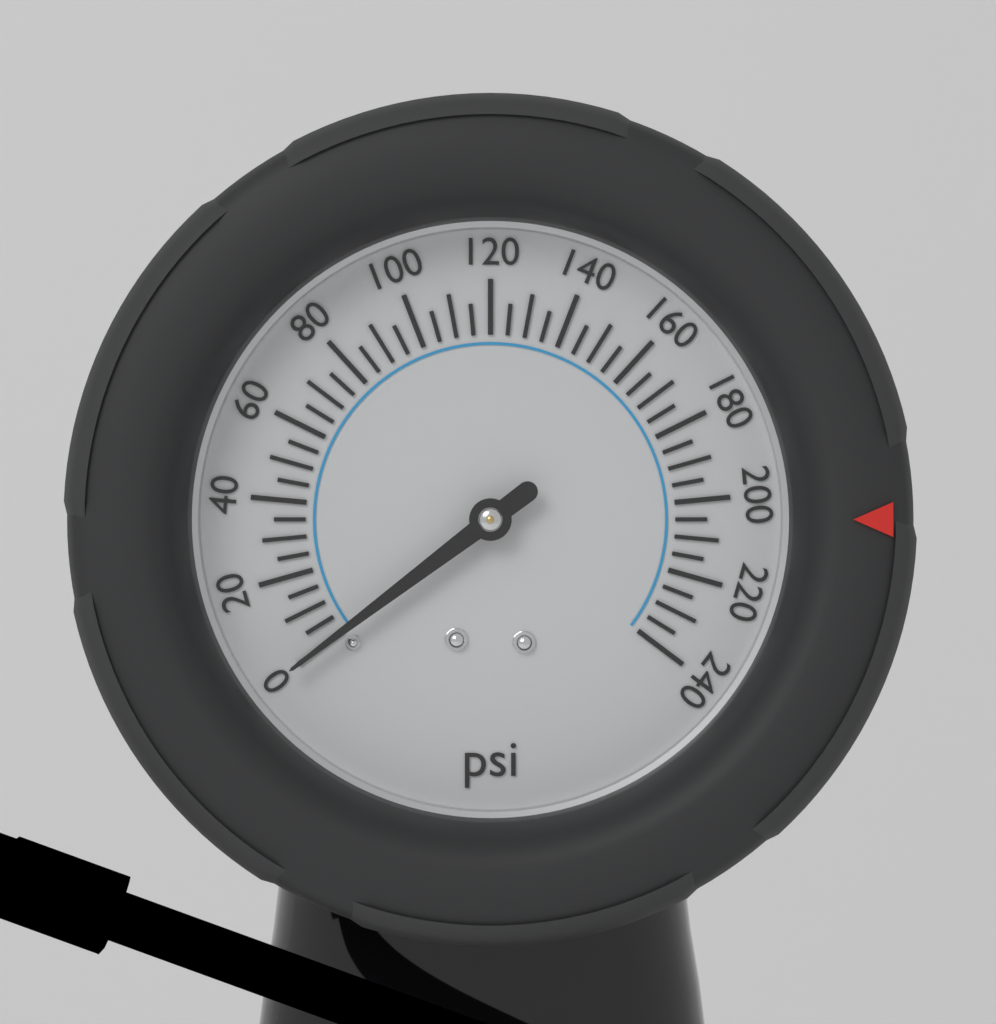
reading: 0 psi
